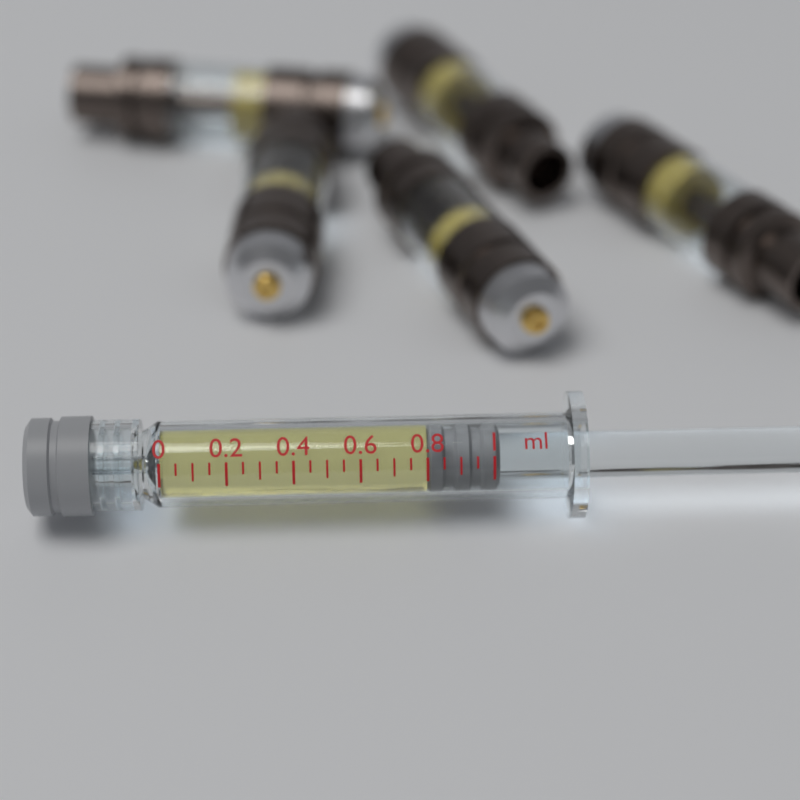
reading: 0.80 ml
